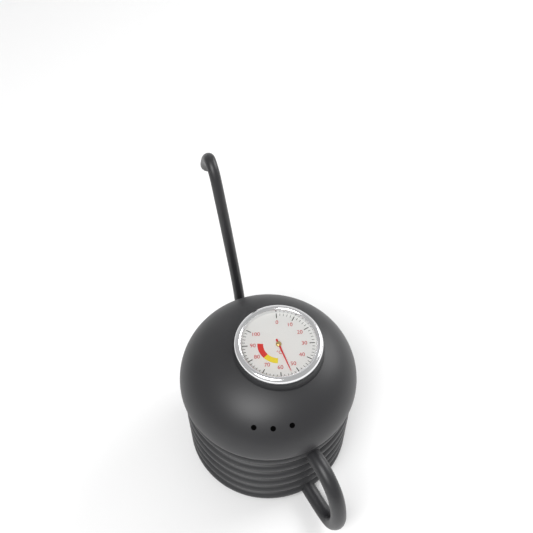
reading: 54 °C
